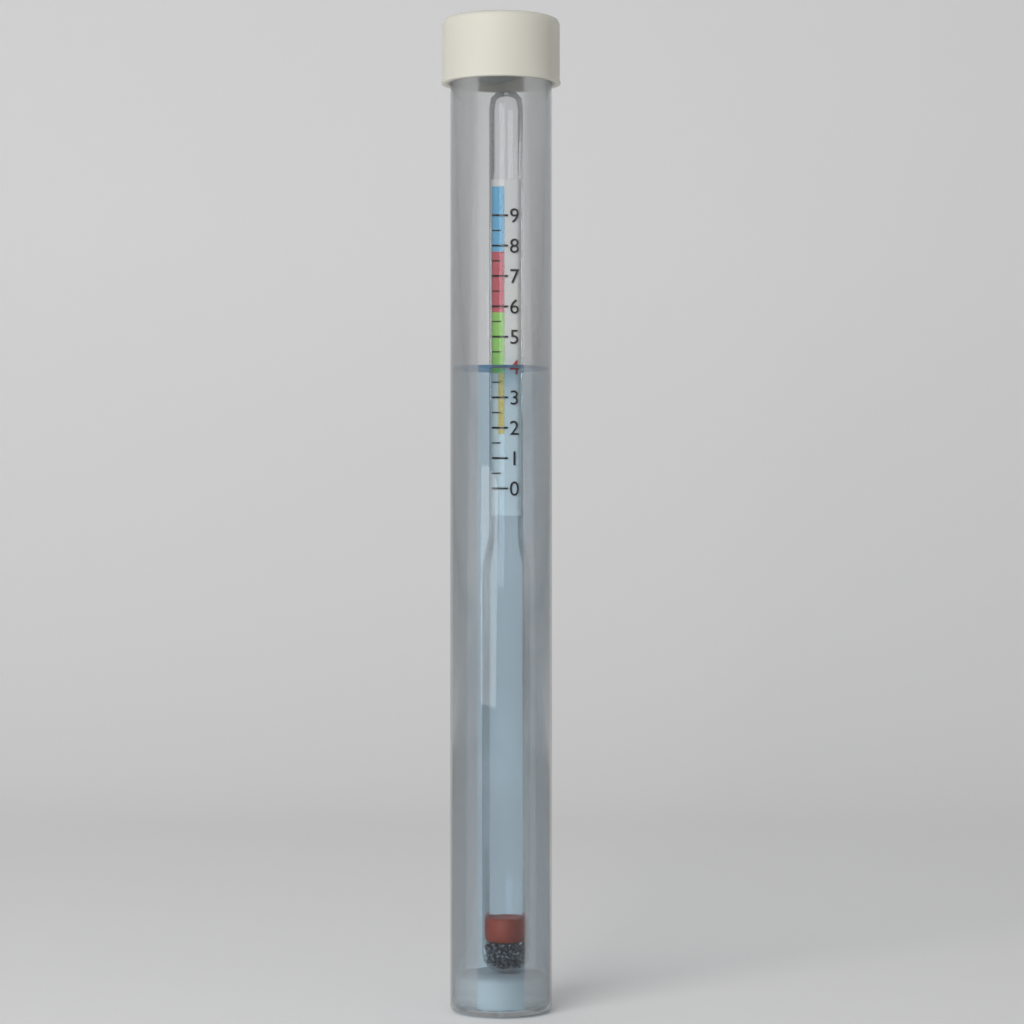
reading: 4.0 (no unit)
